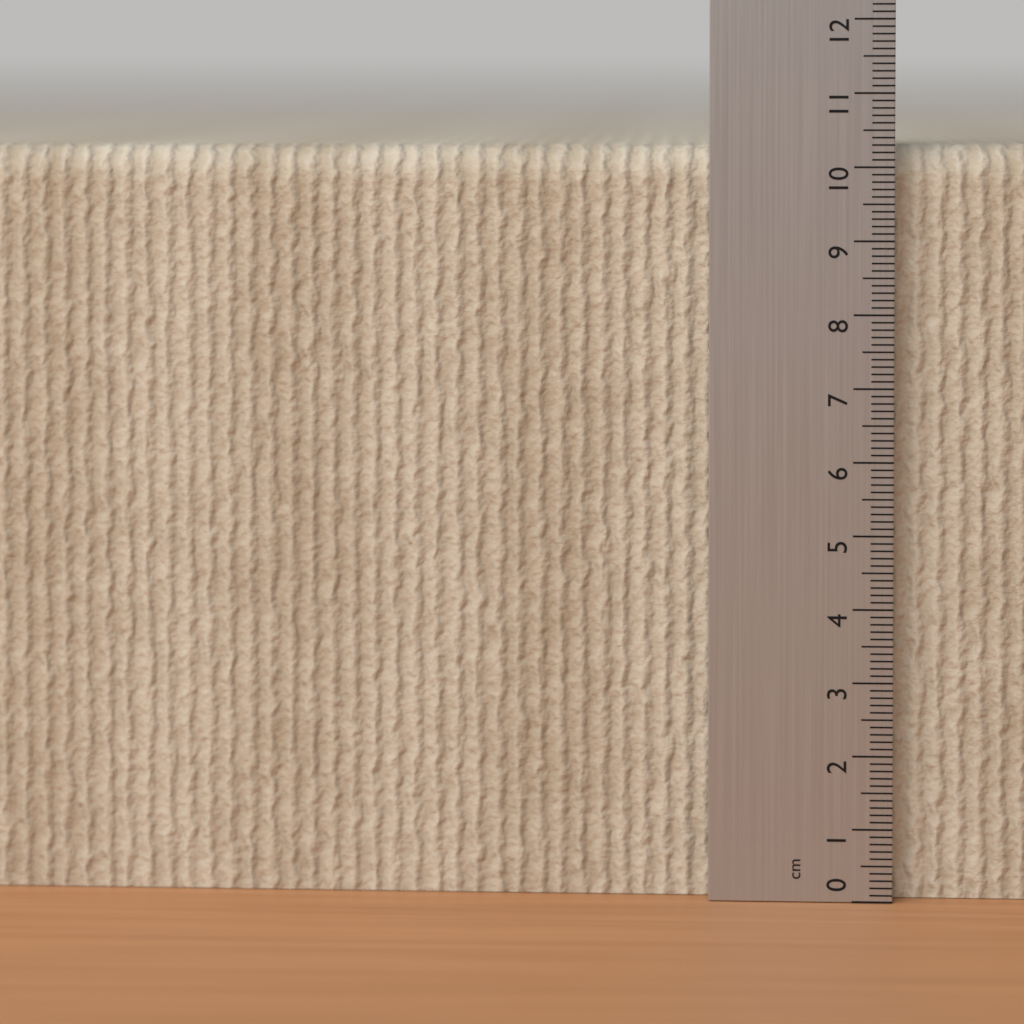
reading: 10.3 cm
